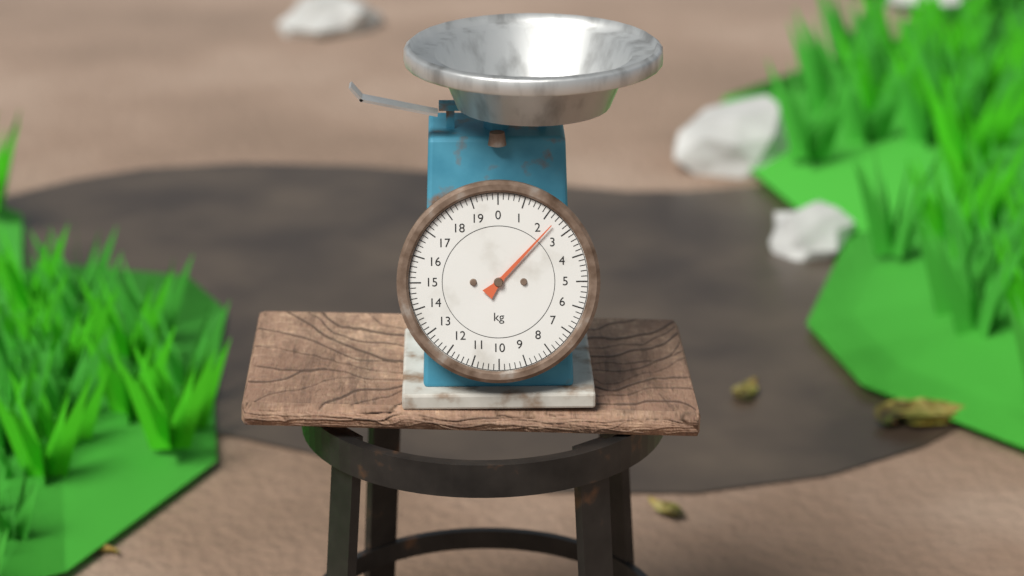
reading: 2.4 kg
